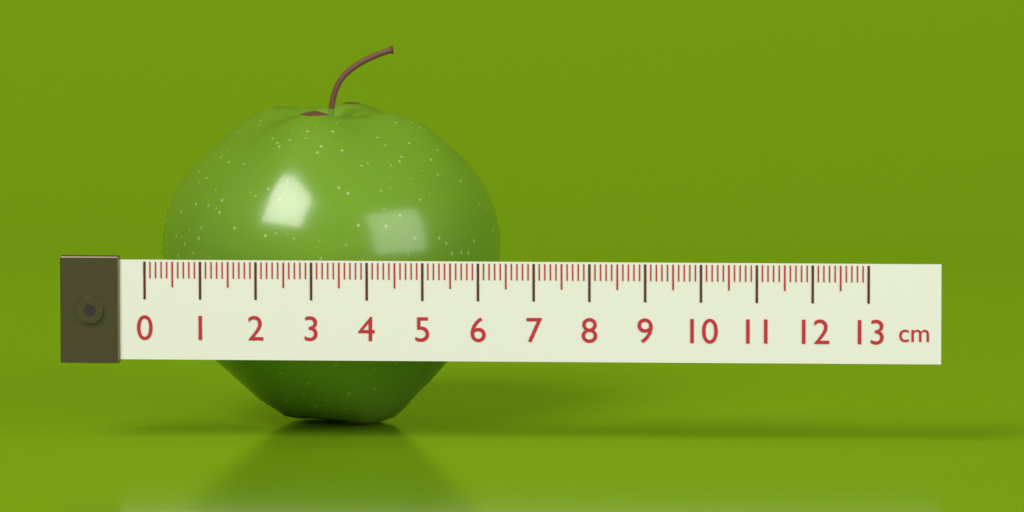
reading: 6.2 cm
